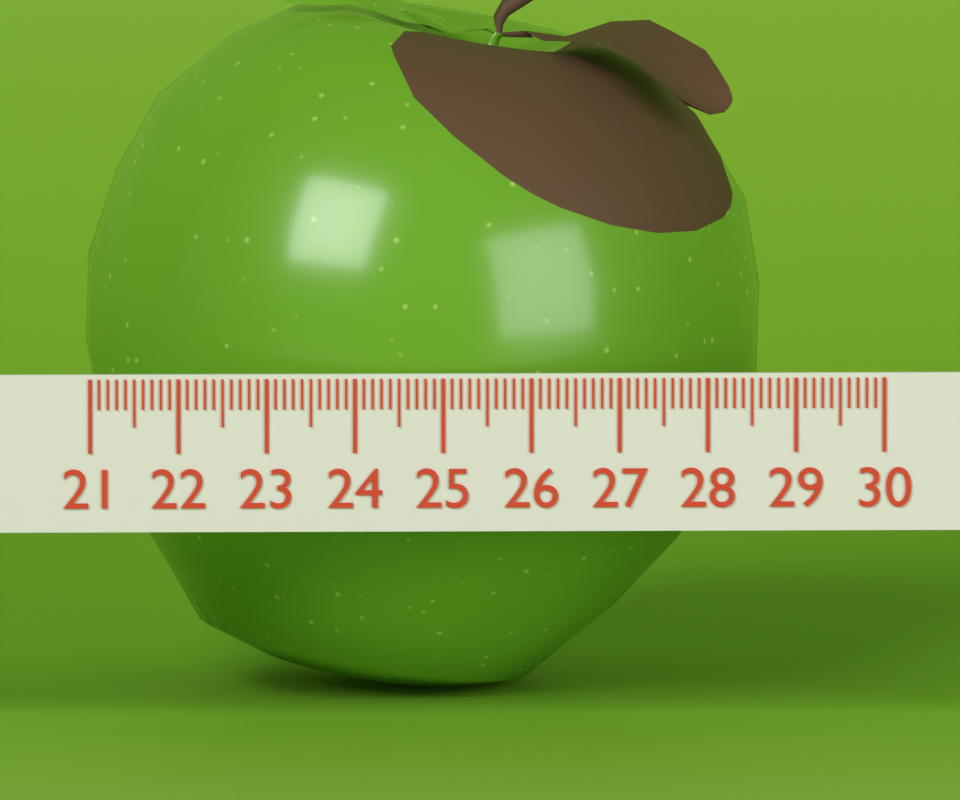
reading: 28.7 (no unit)
